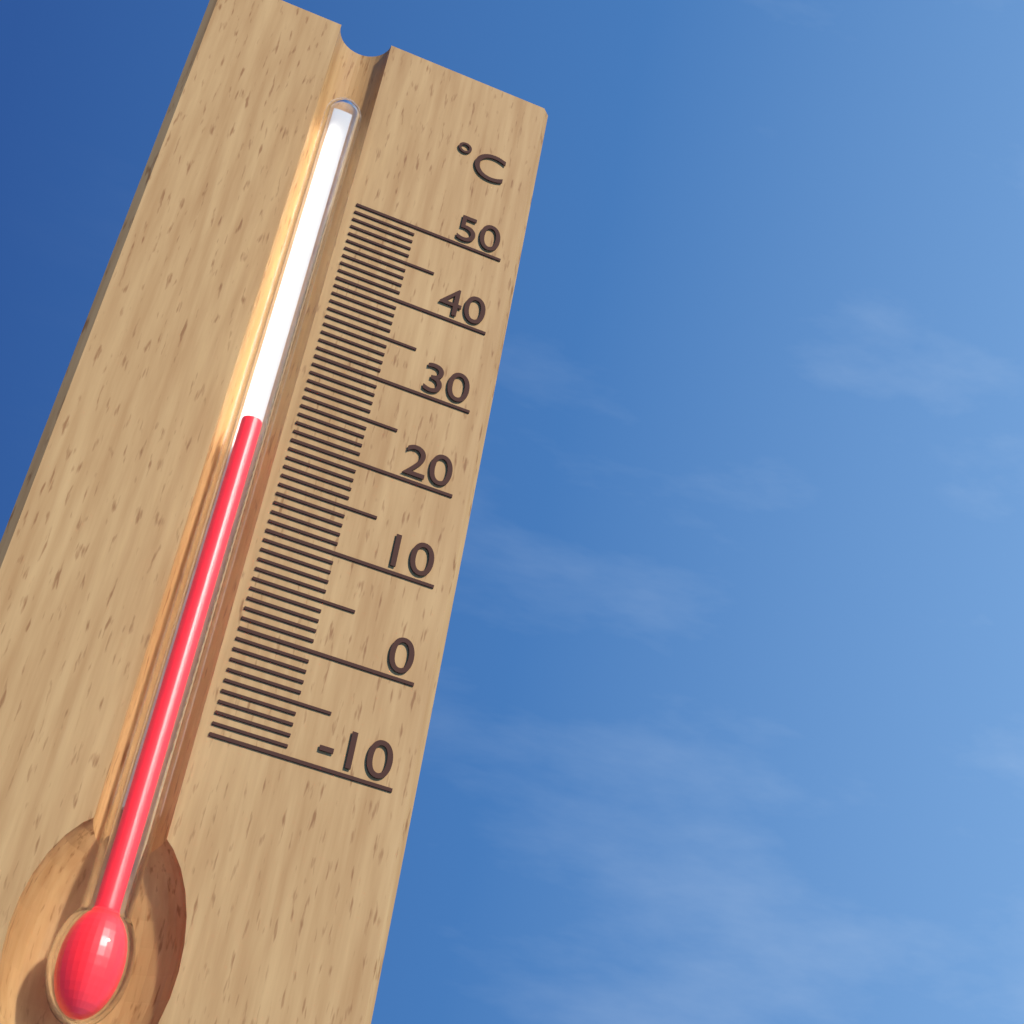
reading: 20 °C
